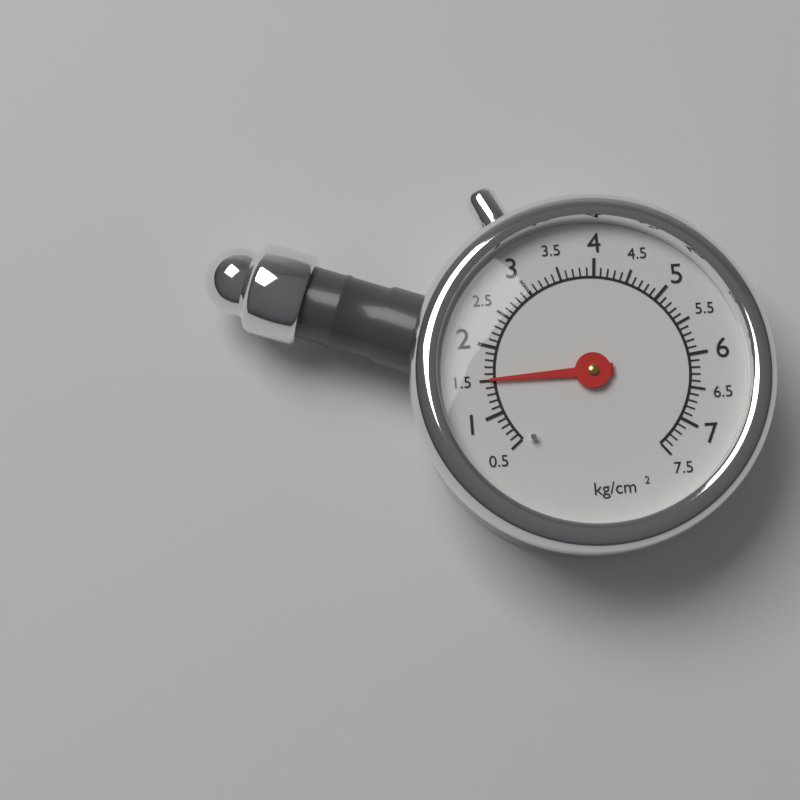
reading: 1.5 kg/cm²
